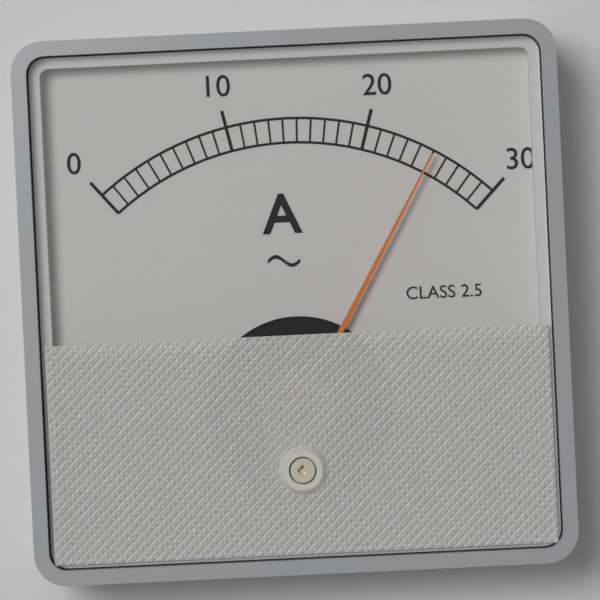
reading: 25 A
